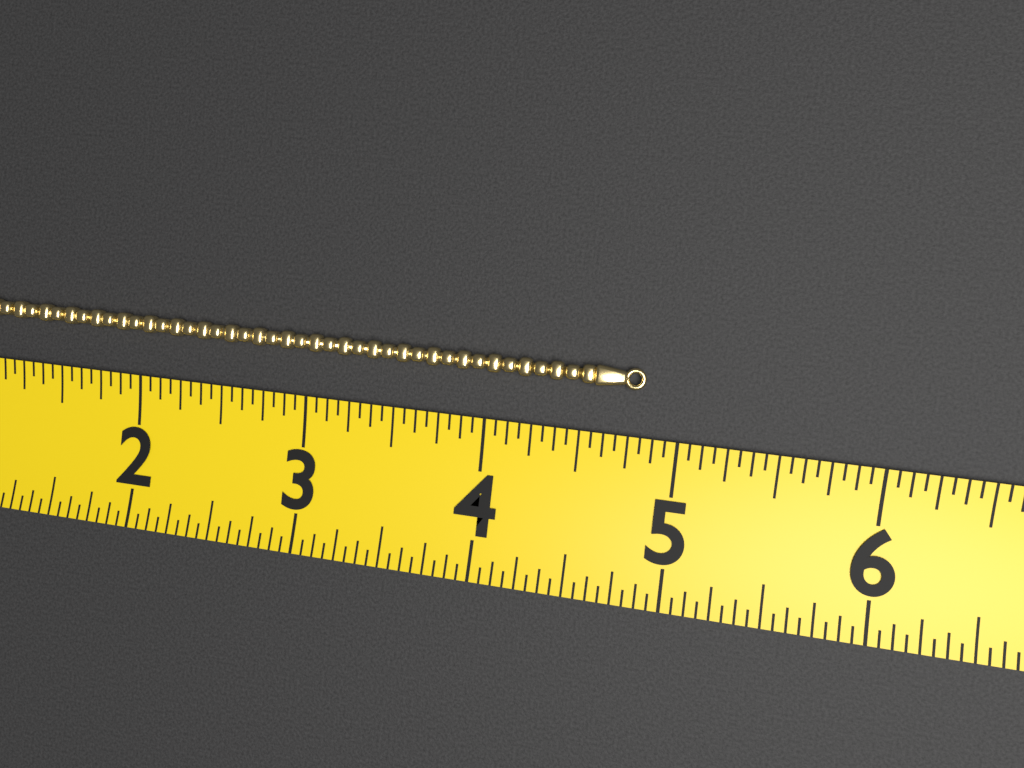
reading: 4.8125 (no unit)
